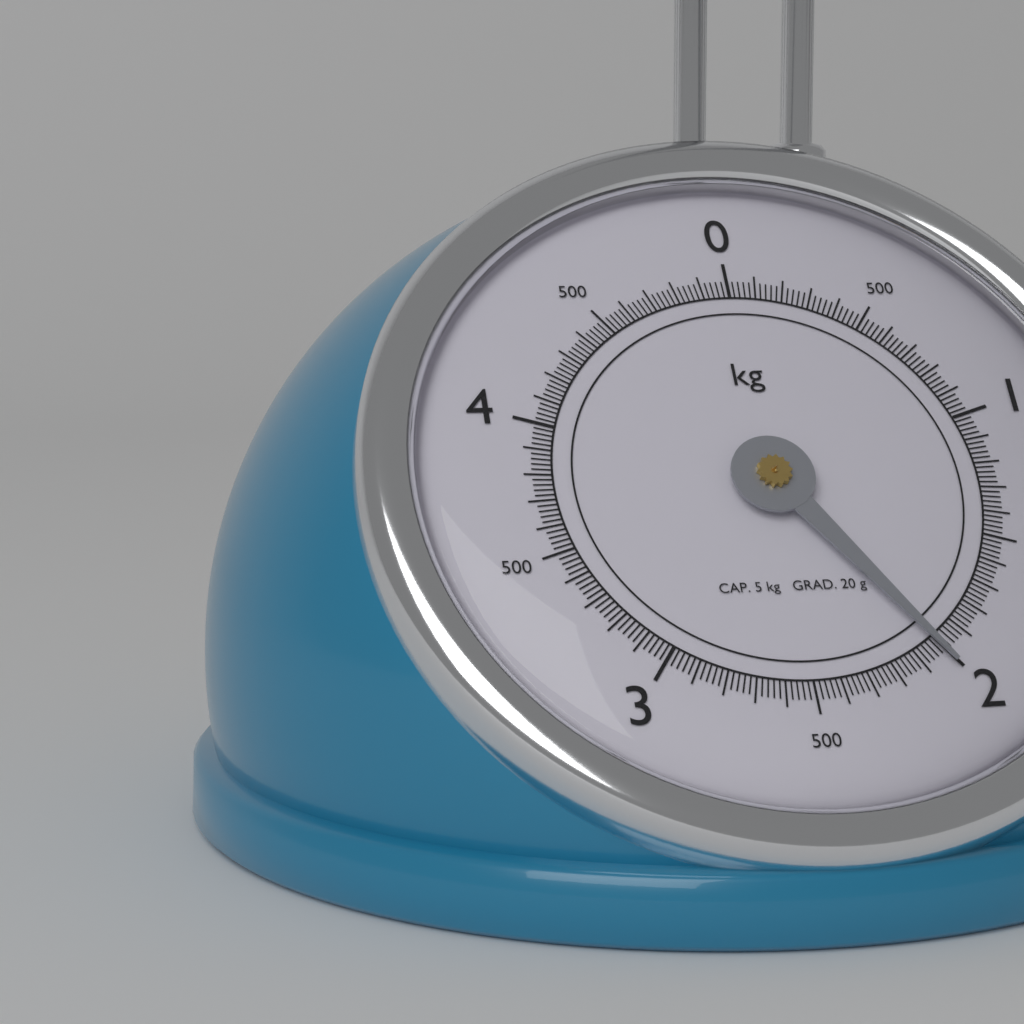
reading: 2.02 kg
